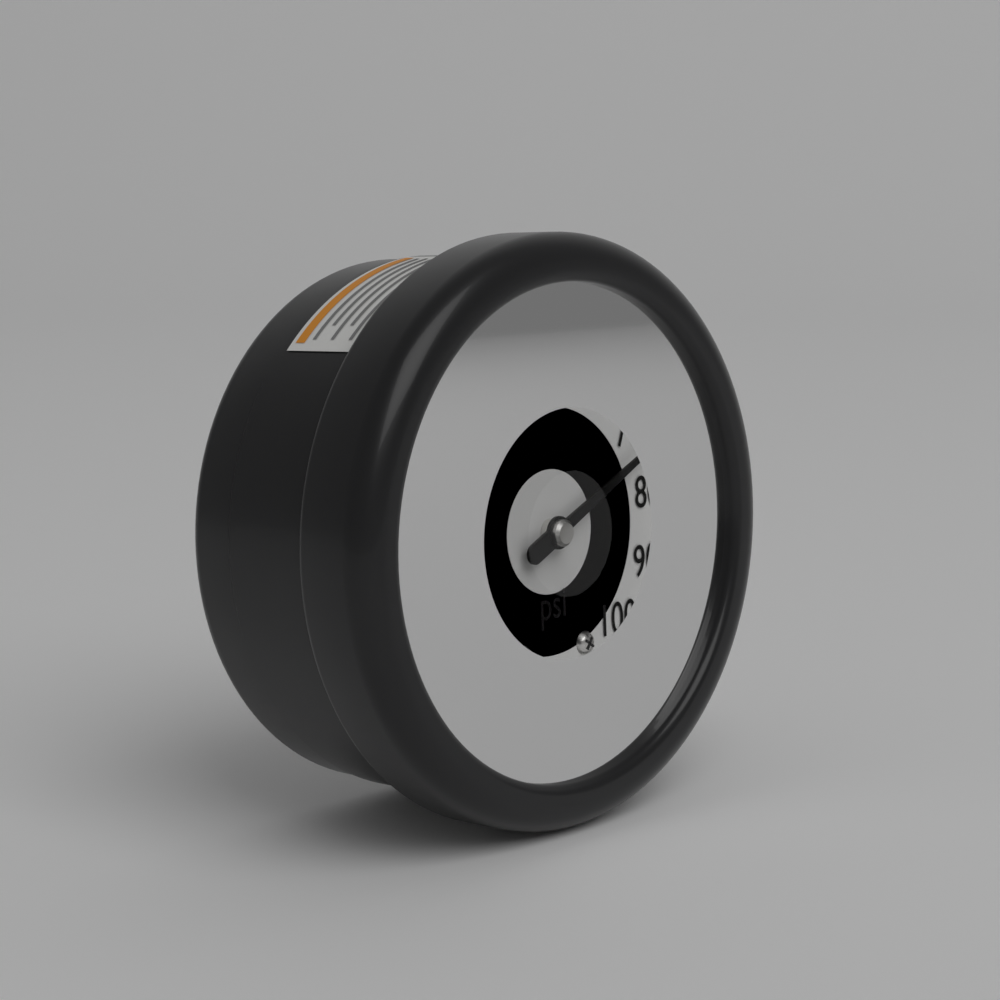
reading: 74 psi
